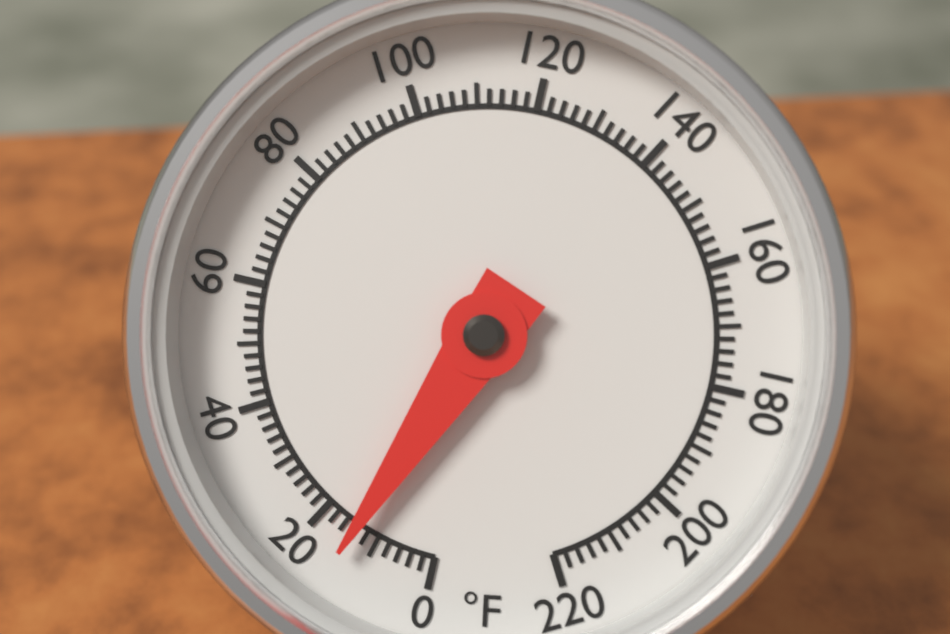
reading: 14 °F
